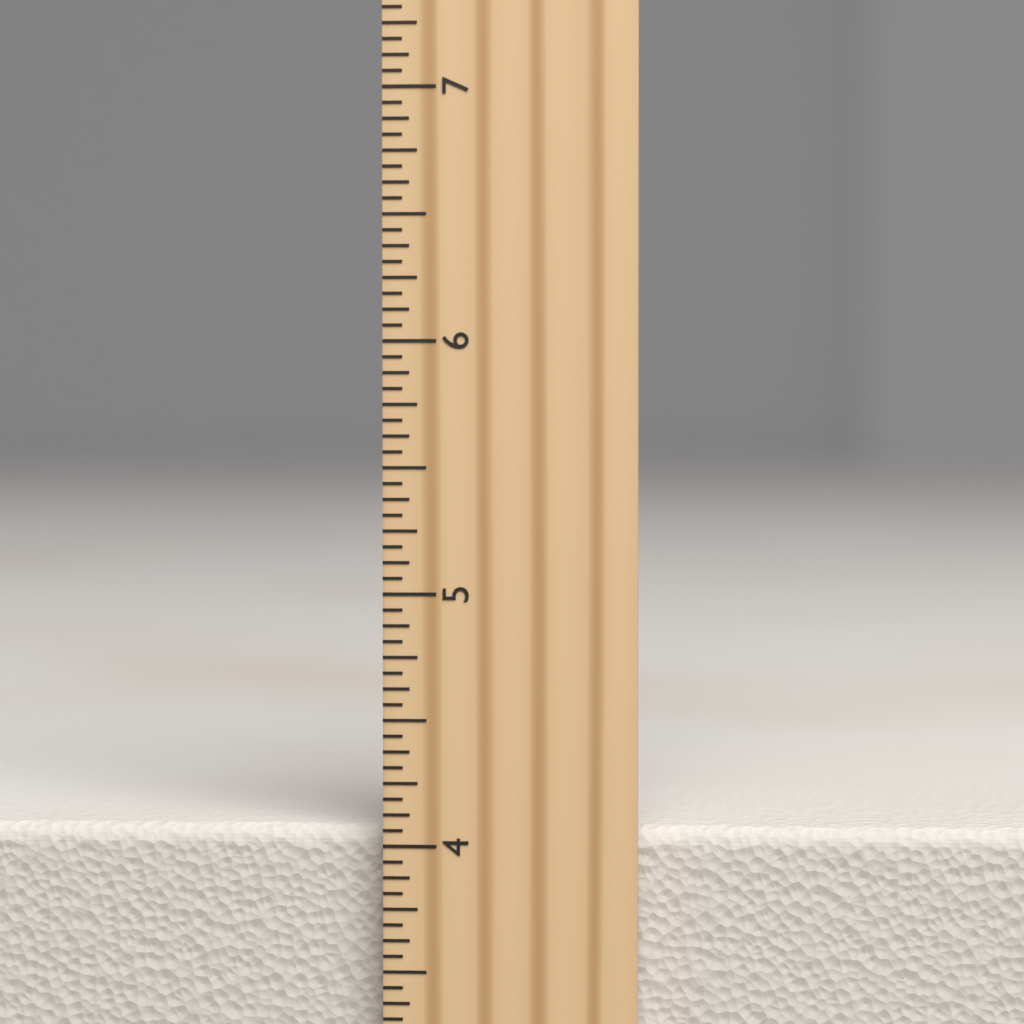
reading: 4.0625 inch
